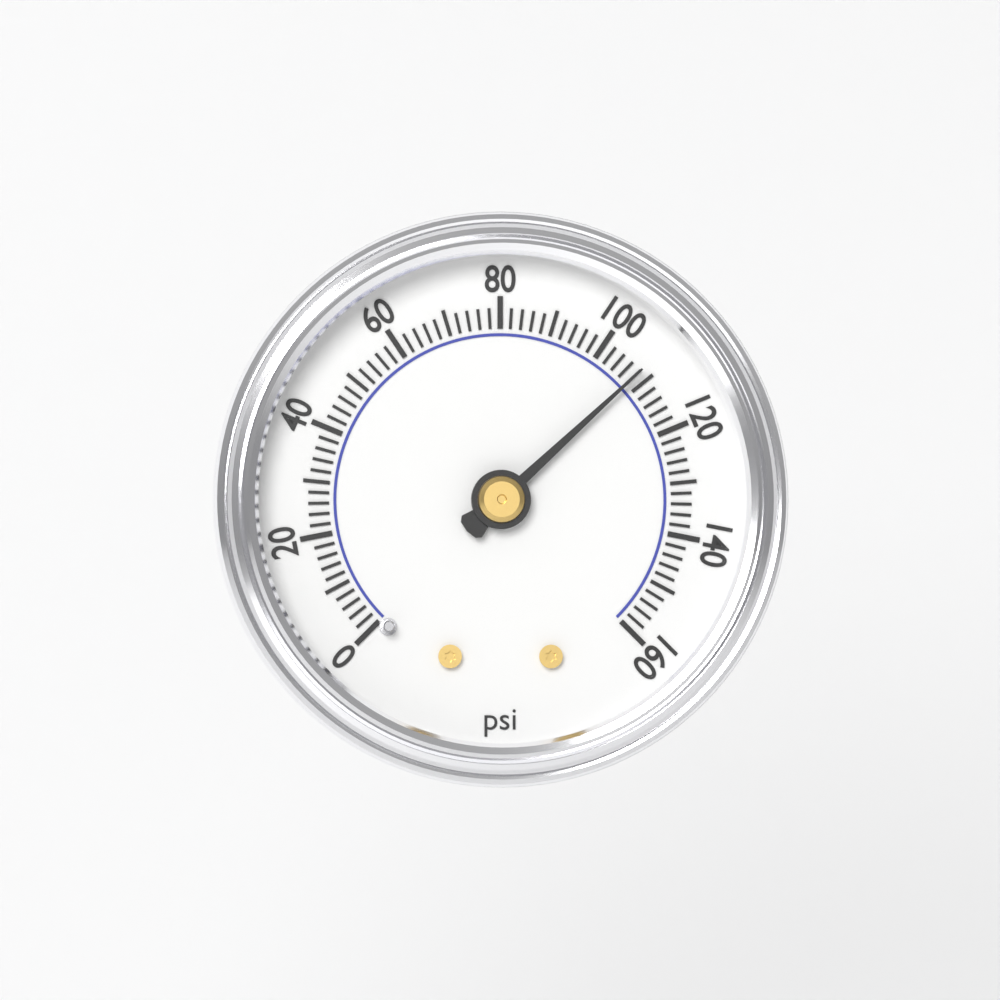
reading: 108 psi
